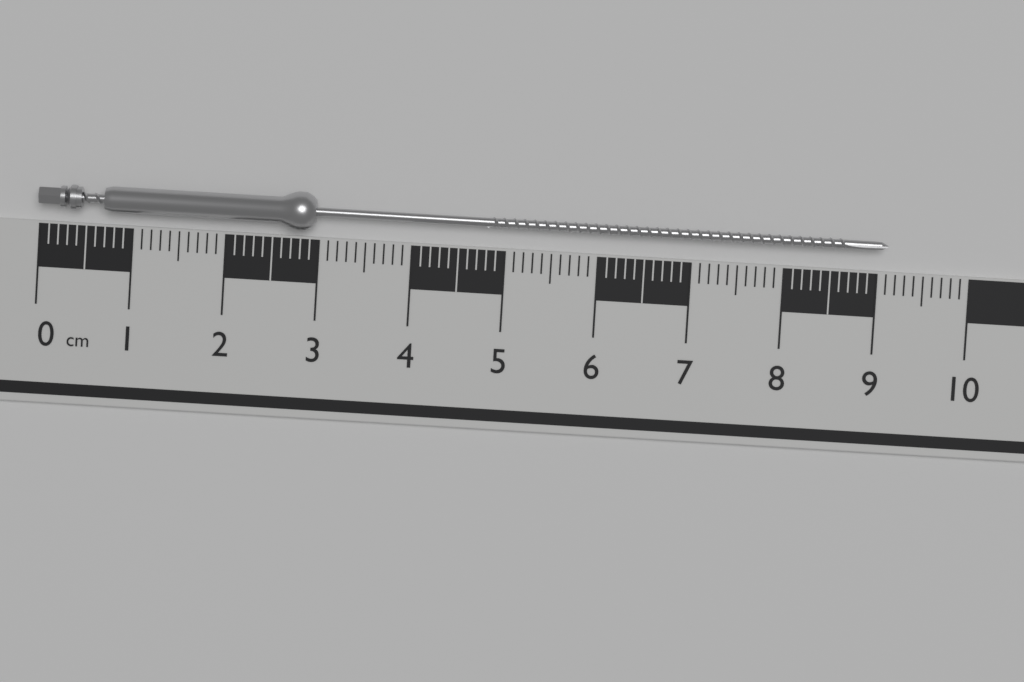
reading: 9.1 cm
